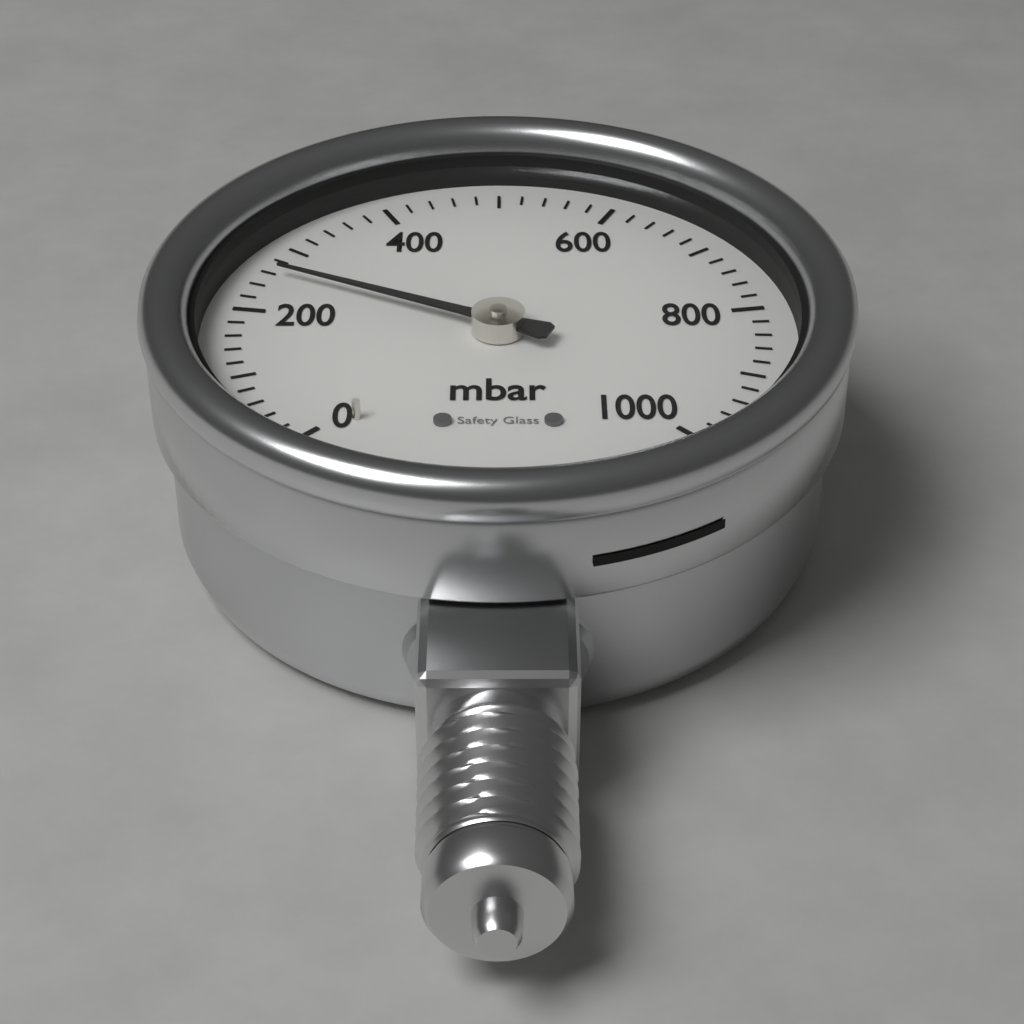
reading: 260 mbar
